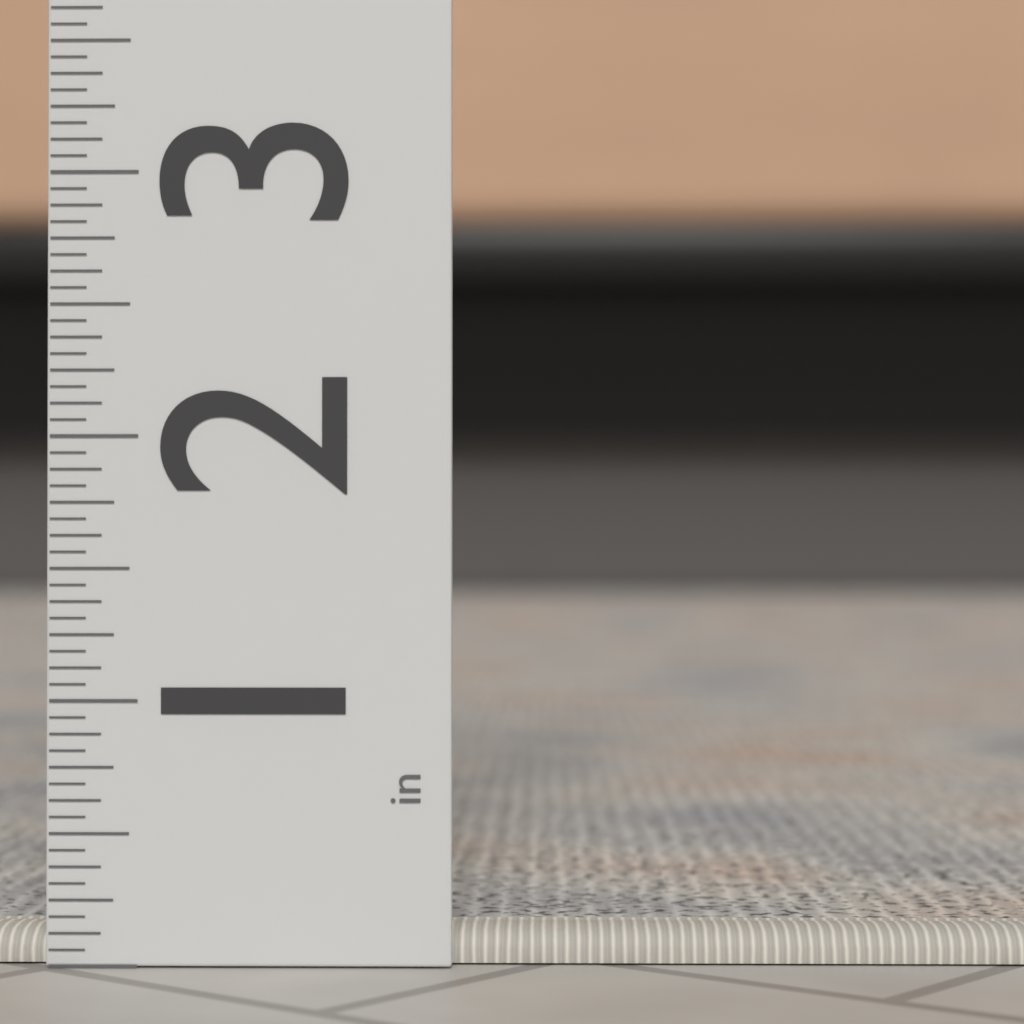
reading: 0.1250 in
